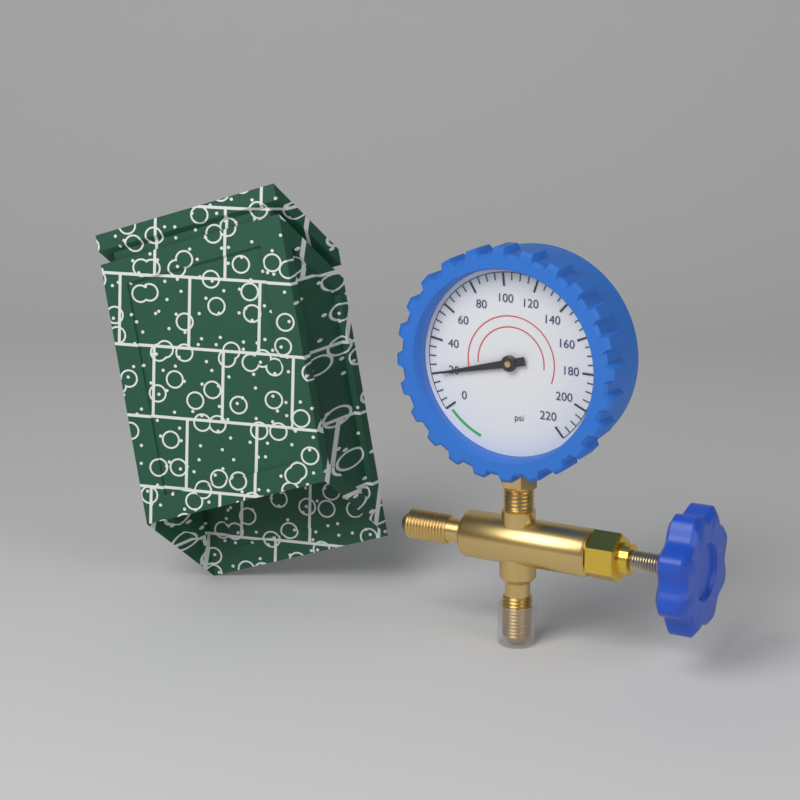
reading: 20 psi
